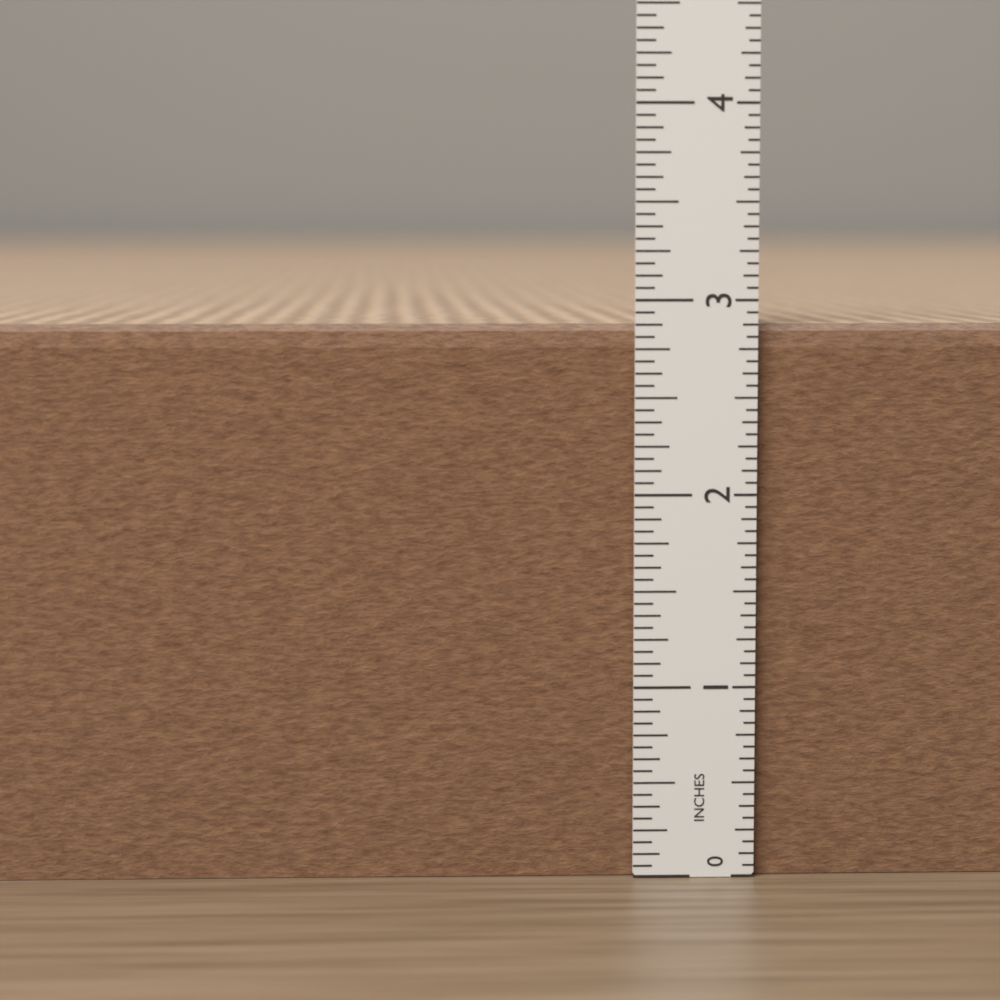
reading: 2.8750 in
